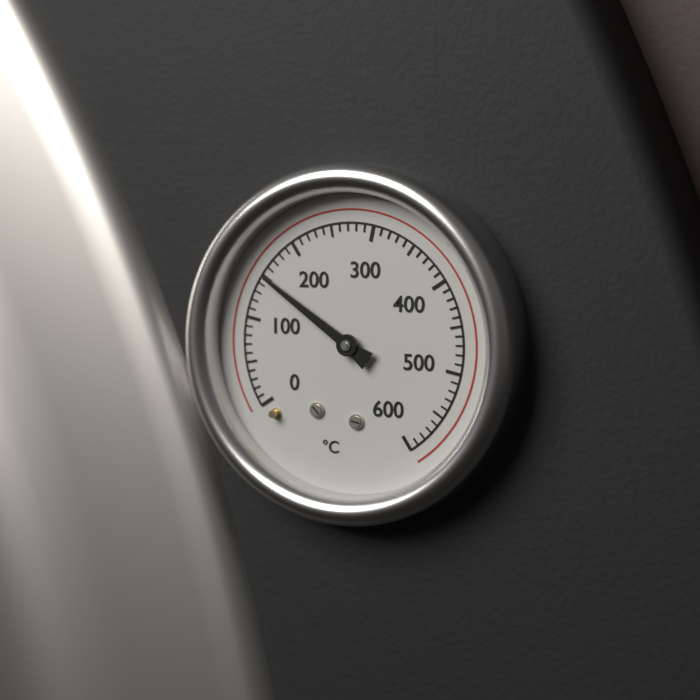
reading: 150 °C
